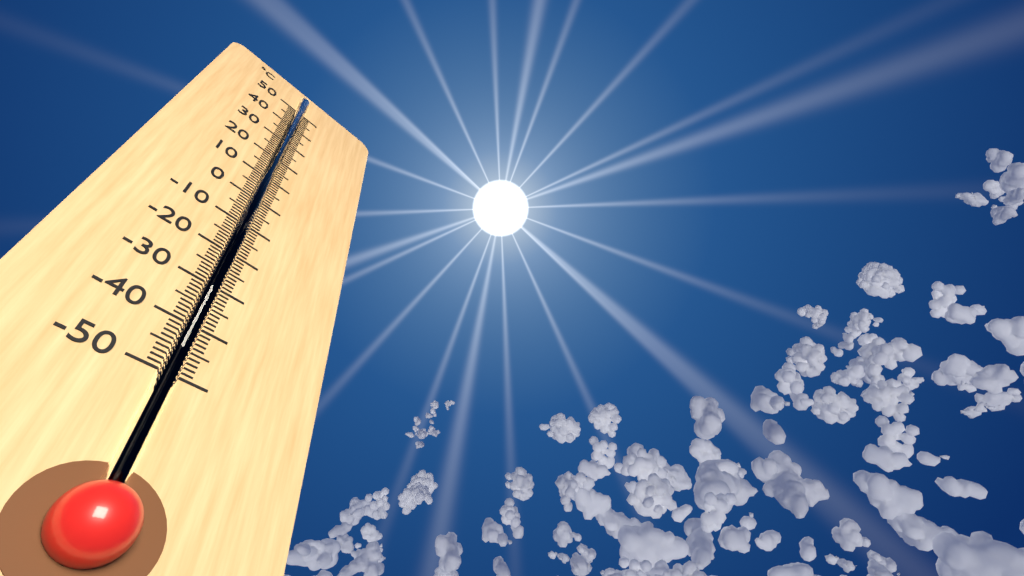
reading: 45 °C
